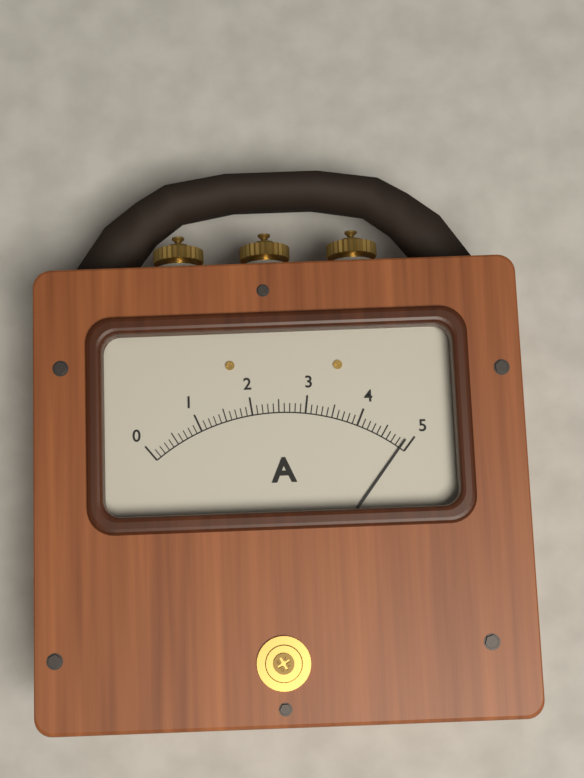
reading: 4.9 A
